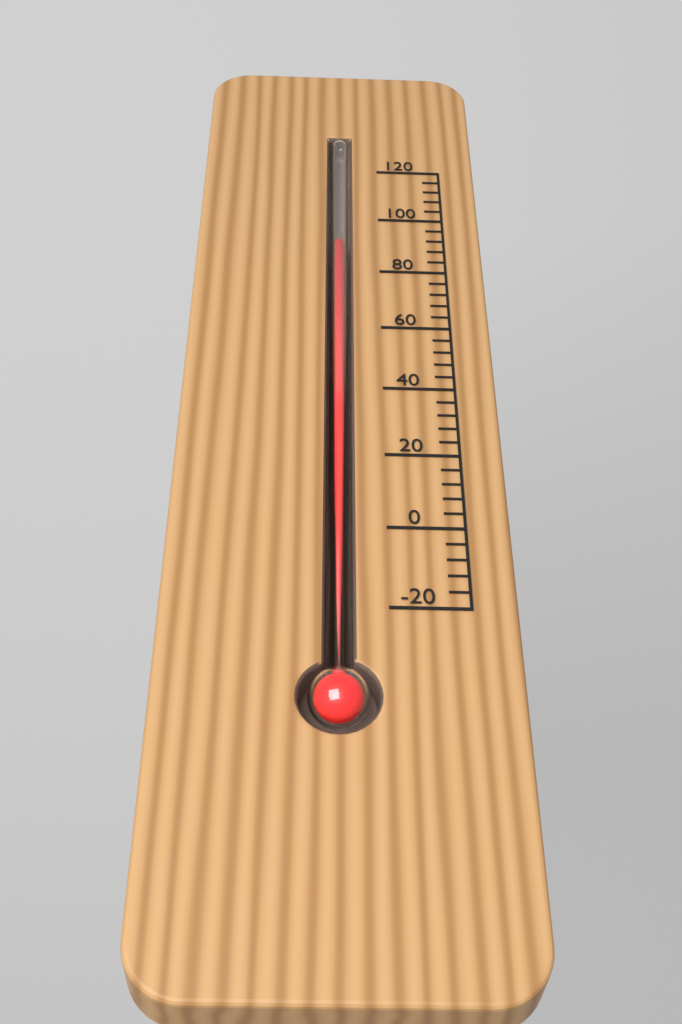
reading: 92 (no unit)
